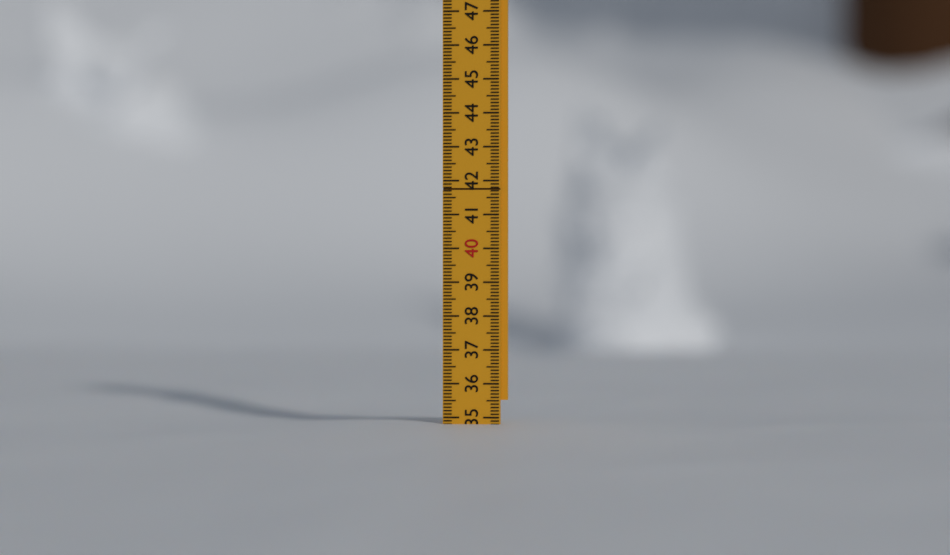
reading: 34.8 (no unit)
